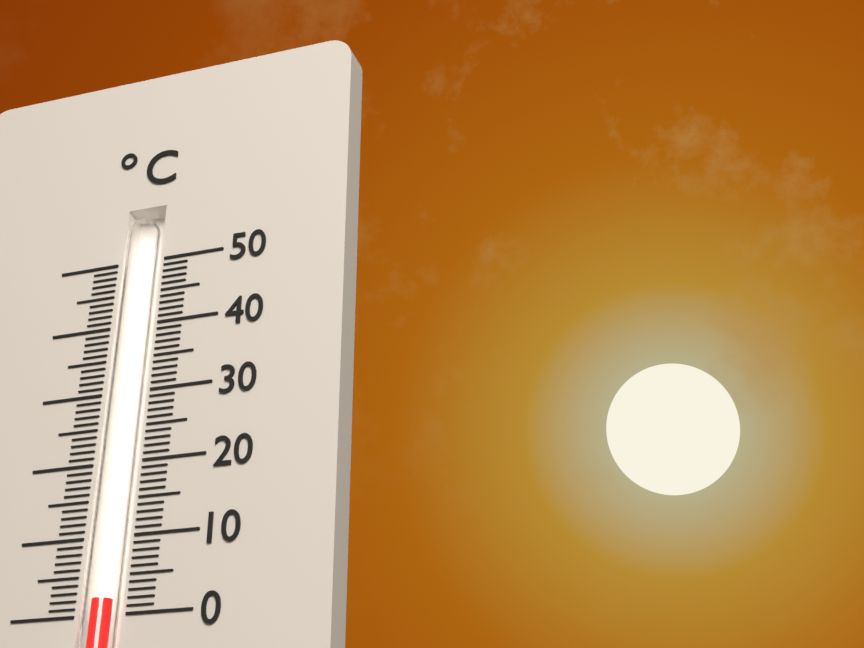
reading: 2 °C
